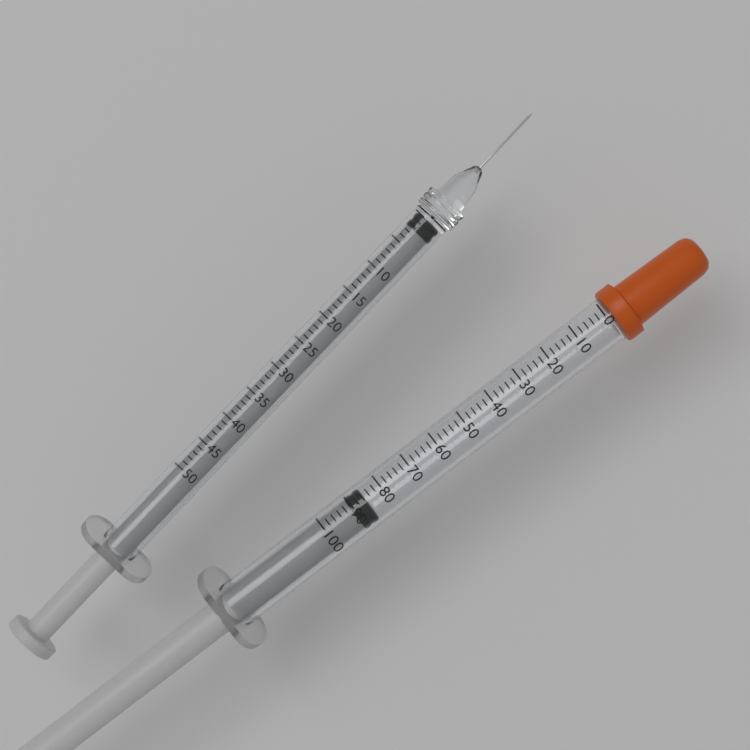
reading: 86 (no unit)
